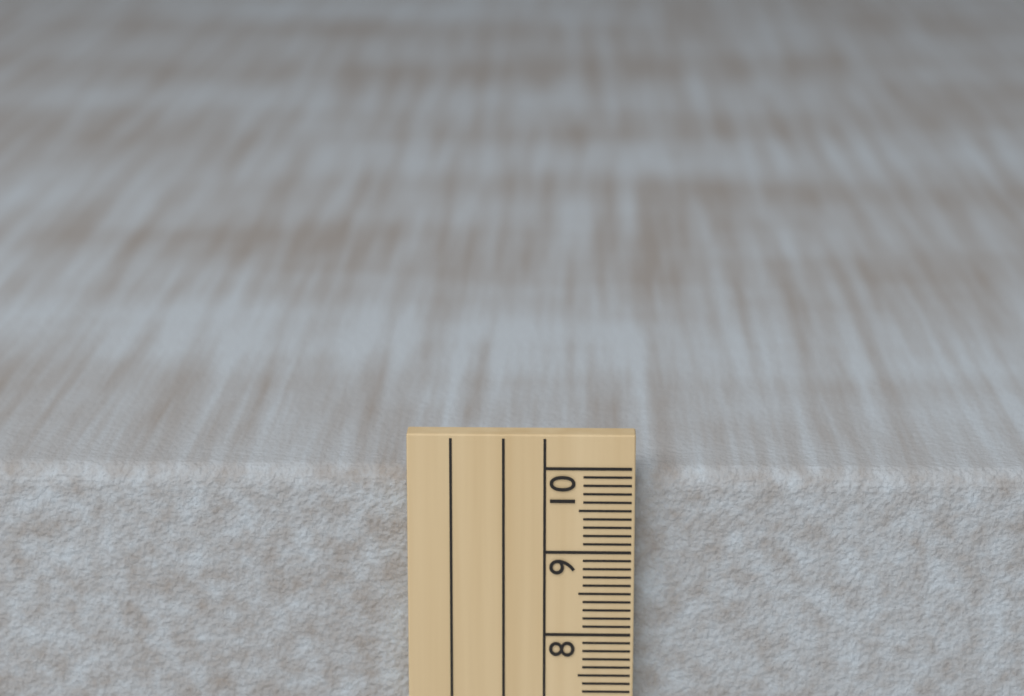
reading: 9.9 cm
